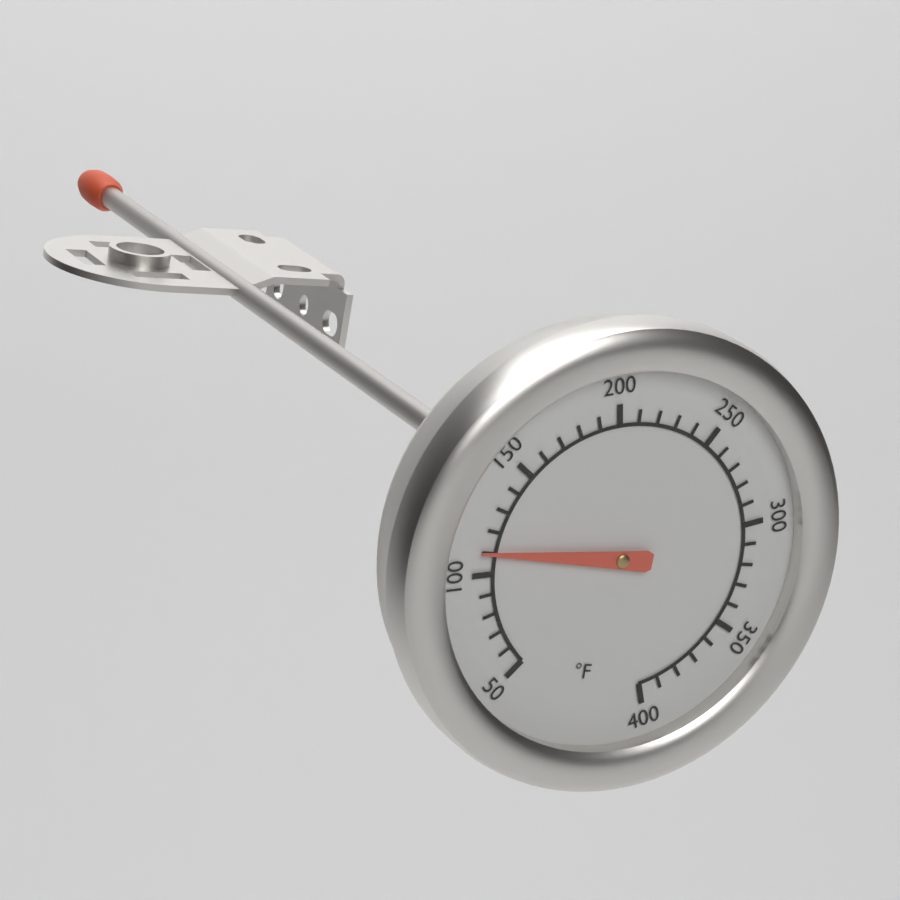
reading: 110 °F
